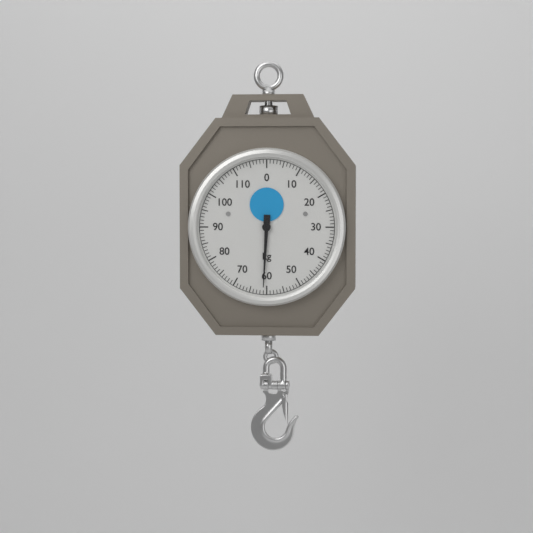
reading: 61 kg
